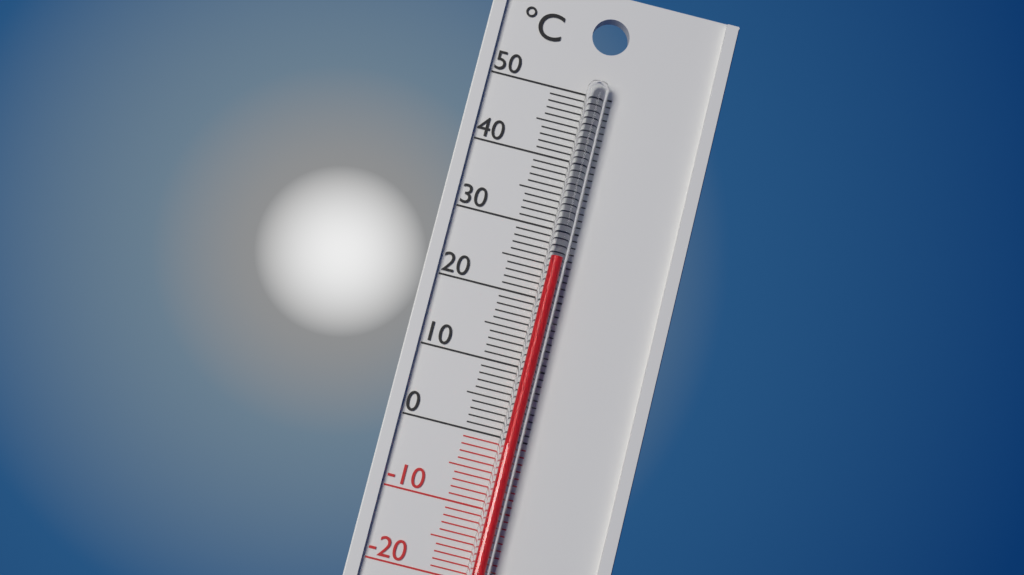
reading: 26 °C
